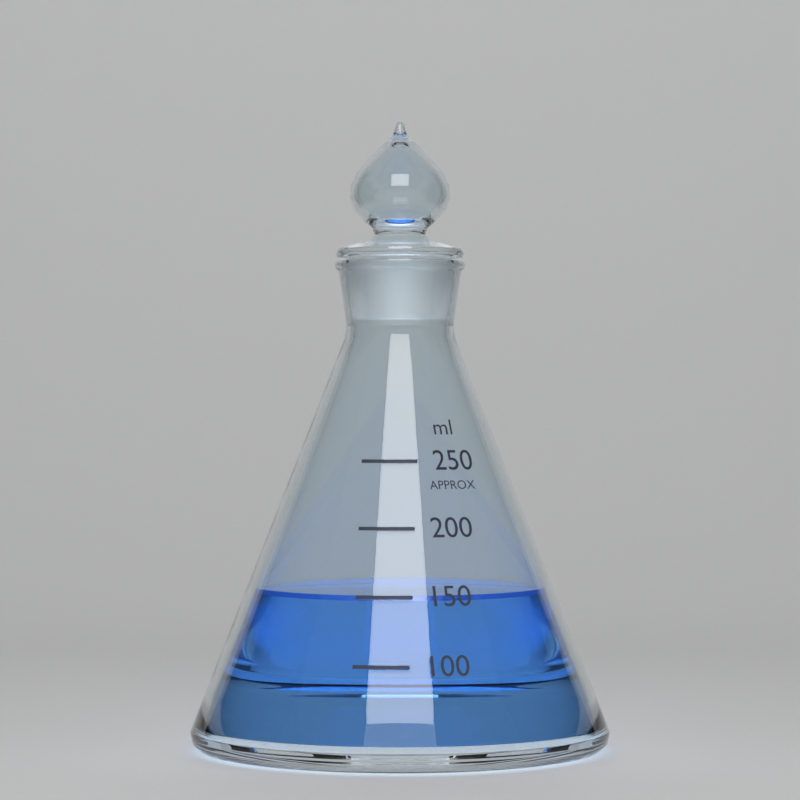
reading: 150 ml
